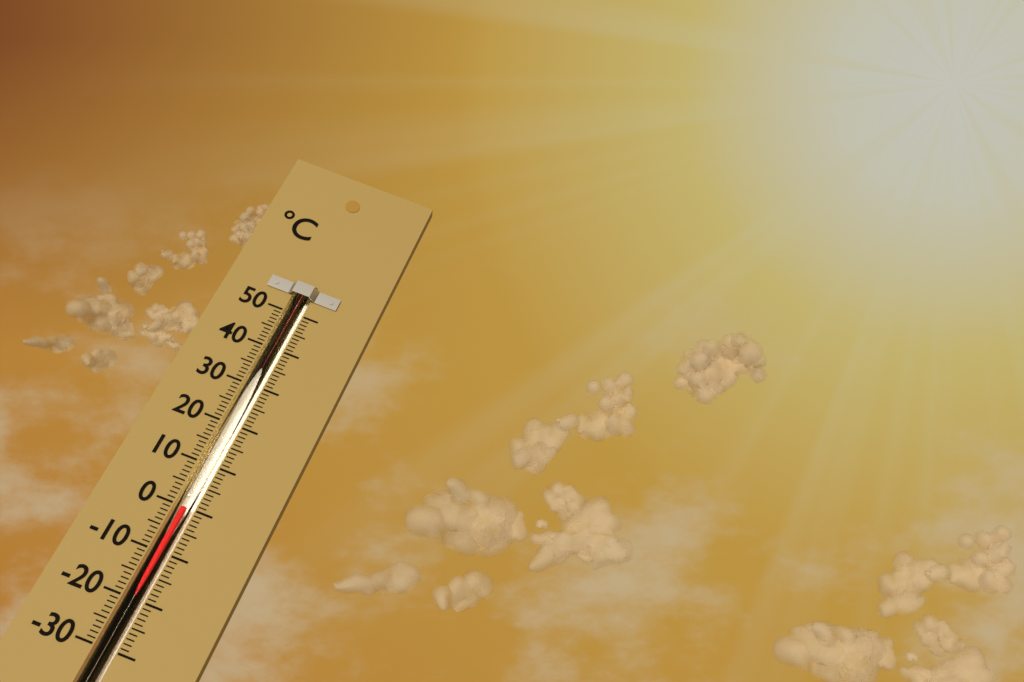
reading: 0 °C
